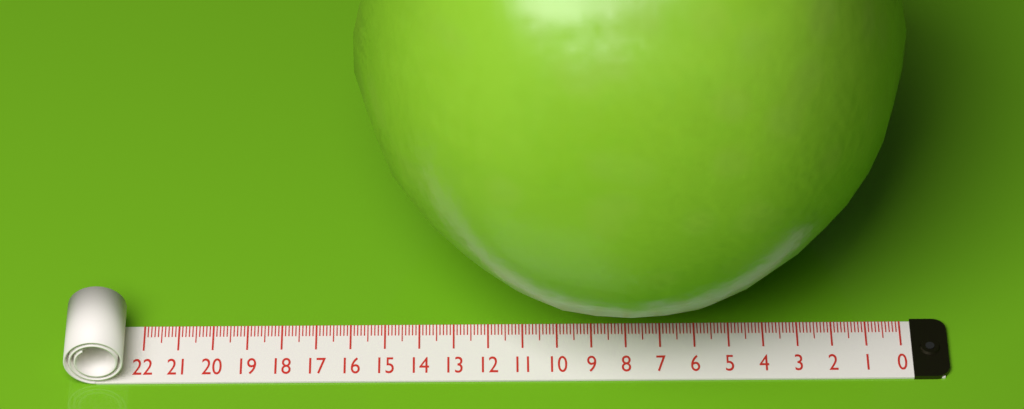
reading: 15.8 (no unit)
